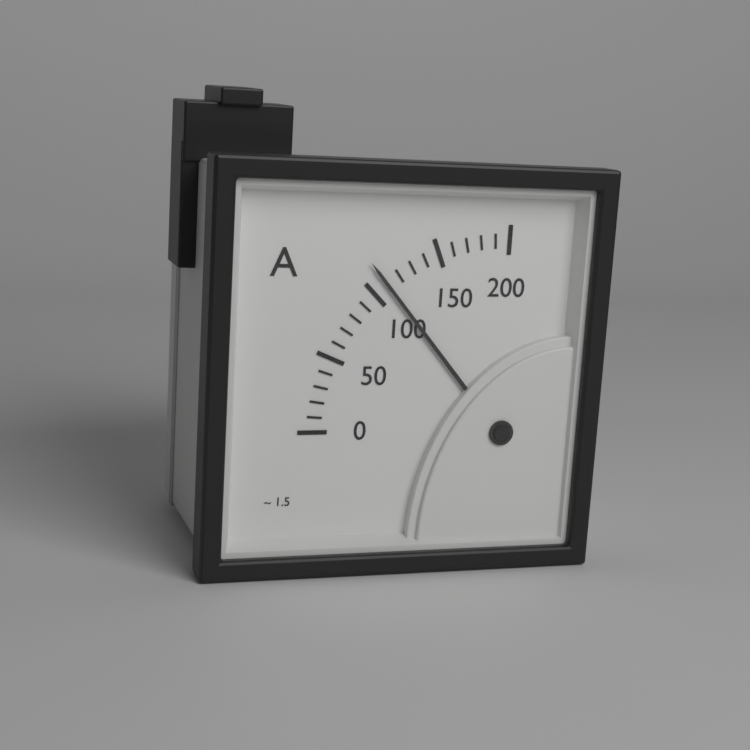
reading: 110 A
